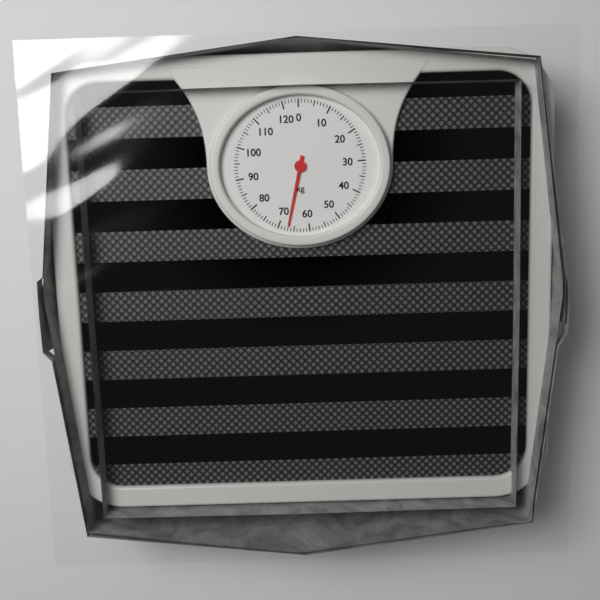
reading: 67 kg
